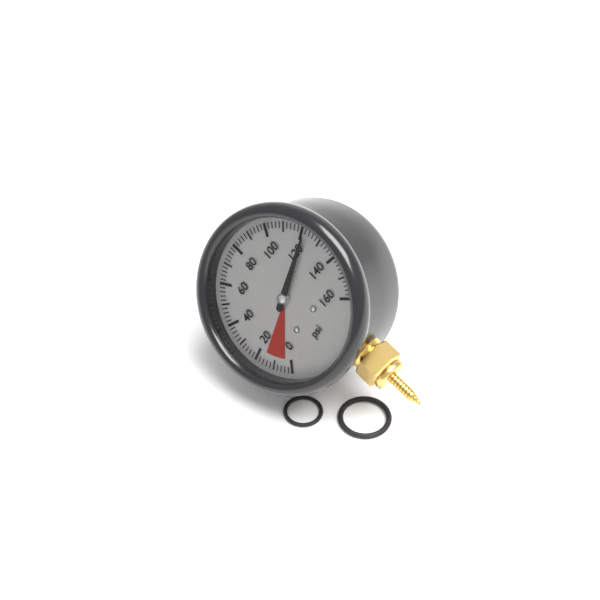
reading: 122 psi
